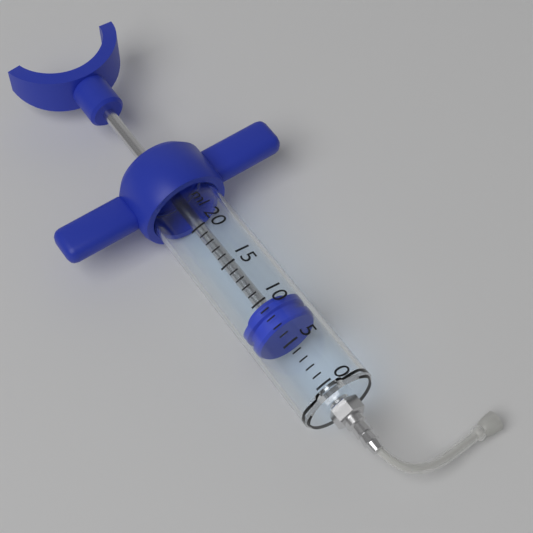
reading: 7 ml
